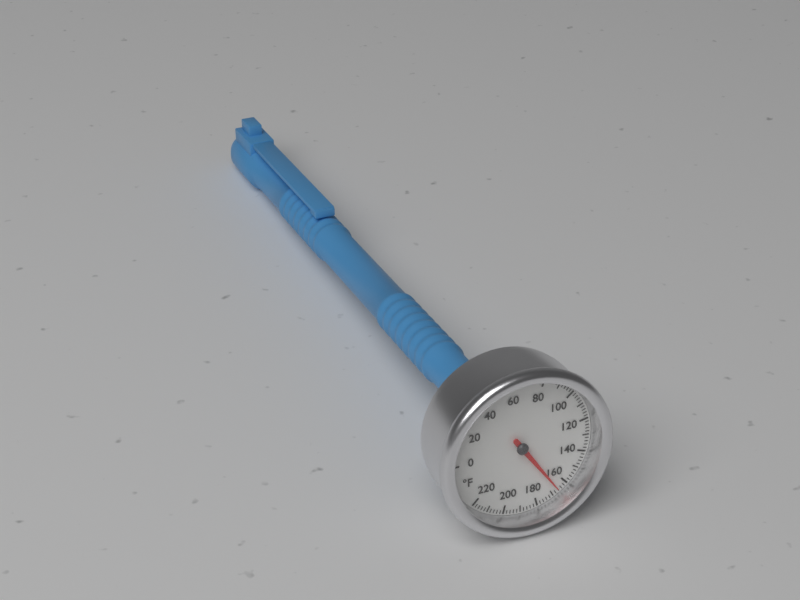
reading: 166 °F
